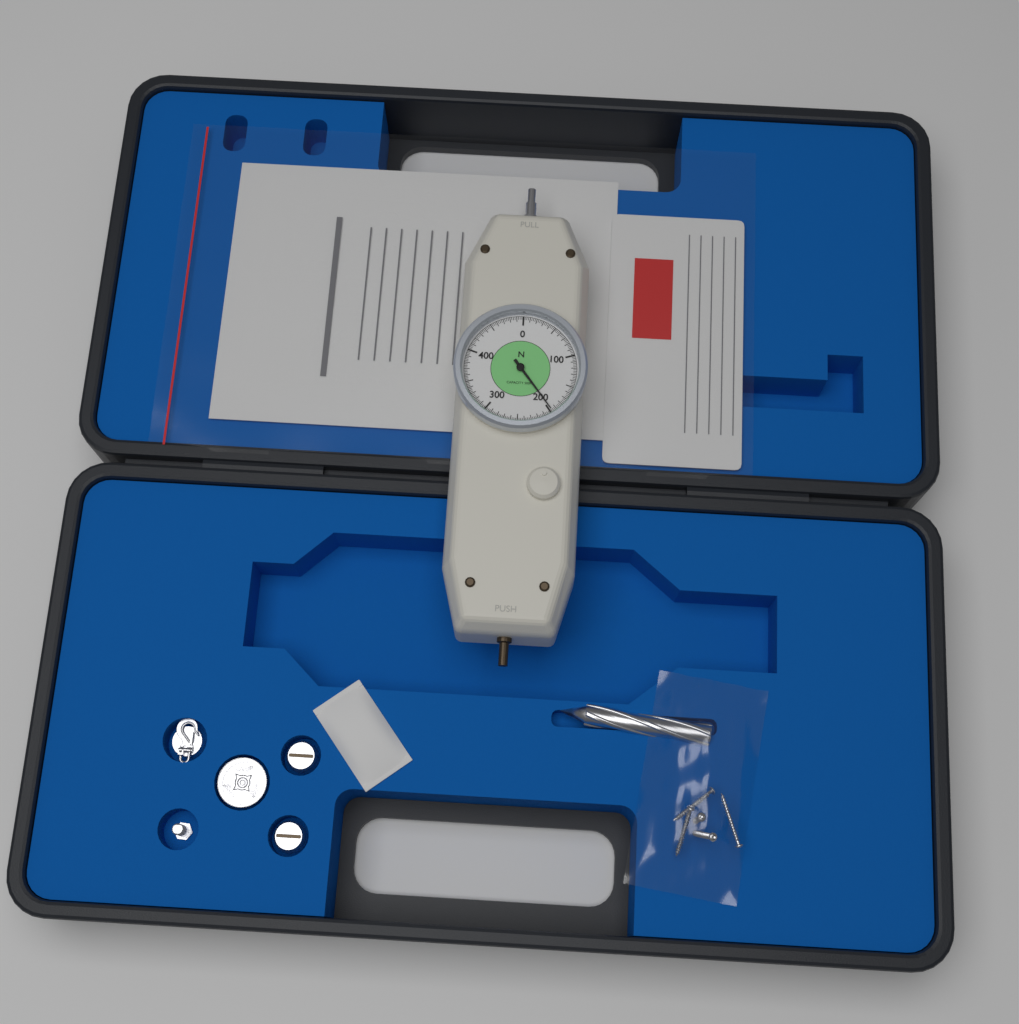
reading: 197.5 N
